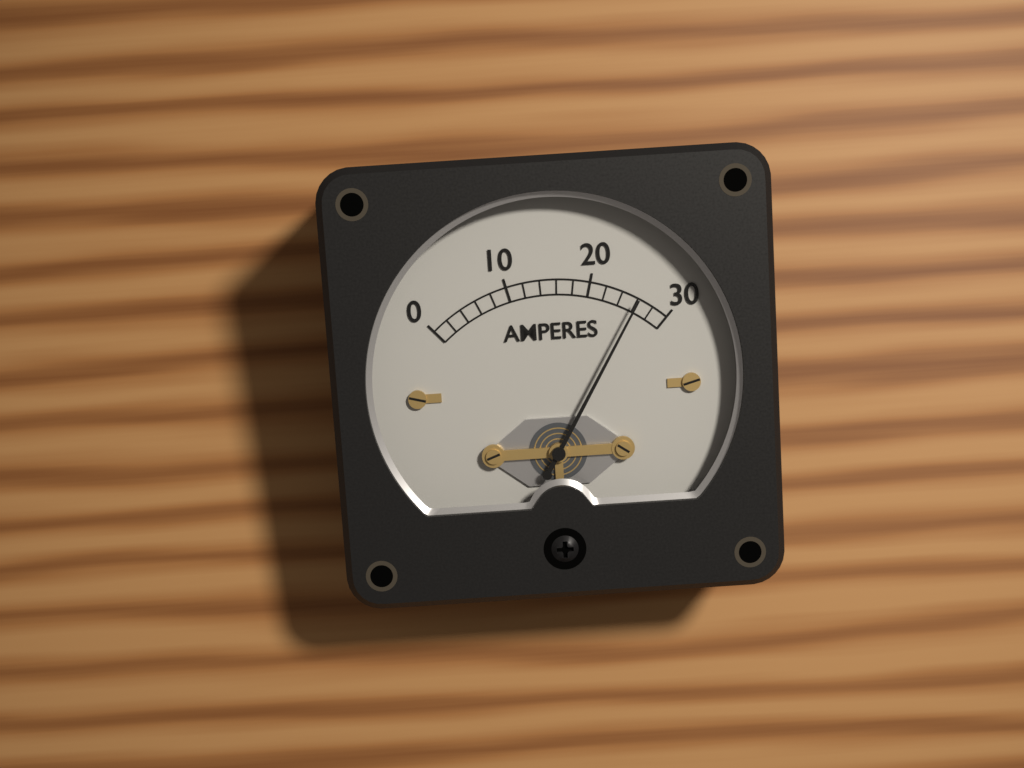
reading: 26 A
